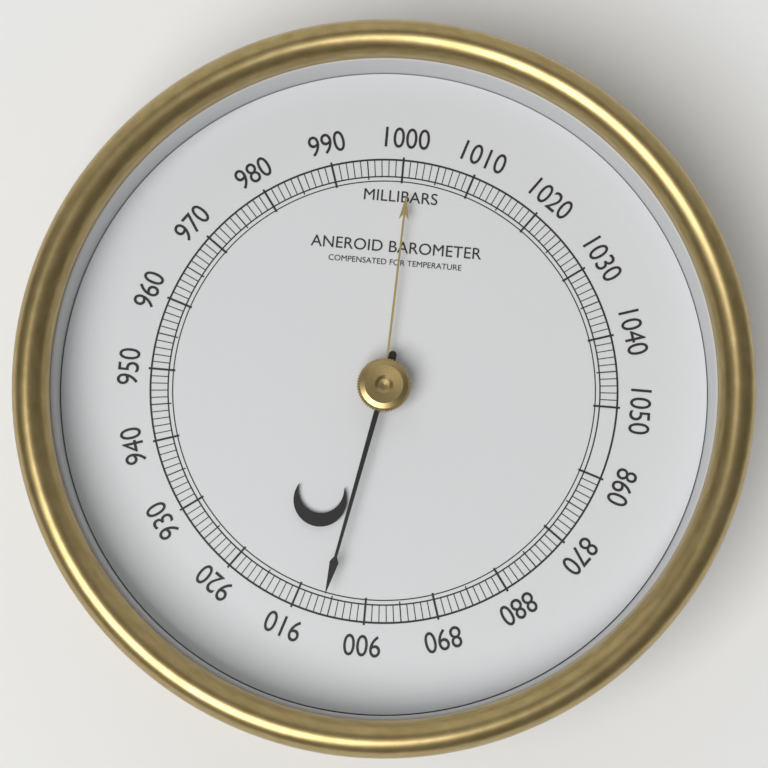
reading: 906 mbar
